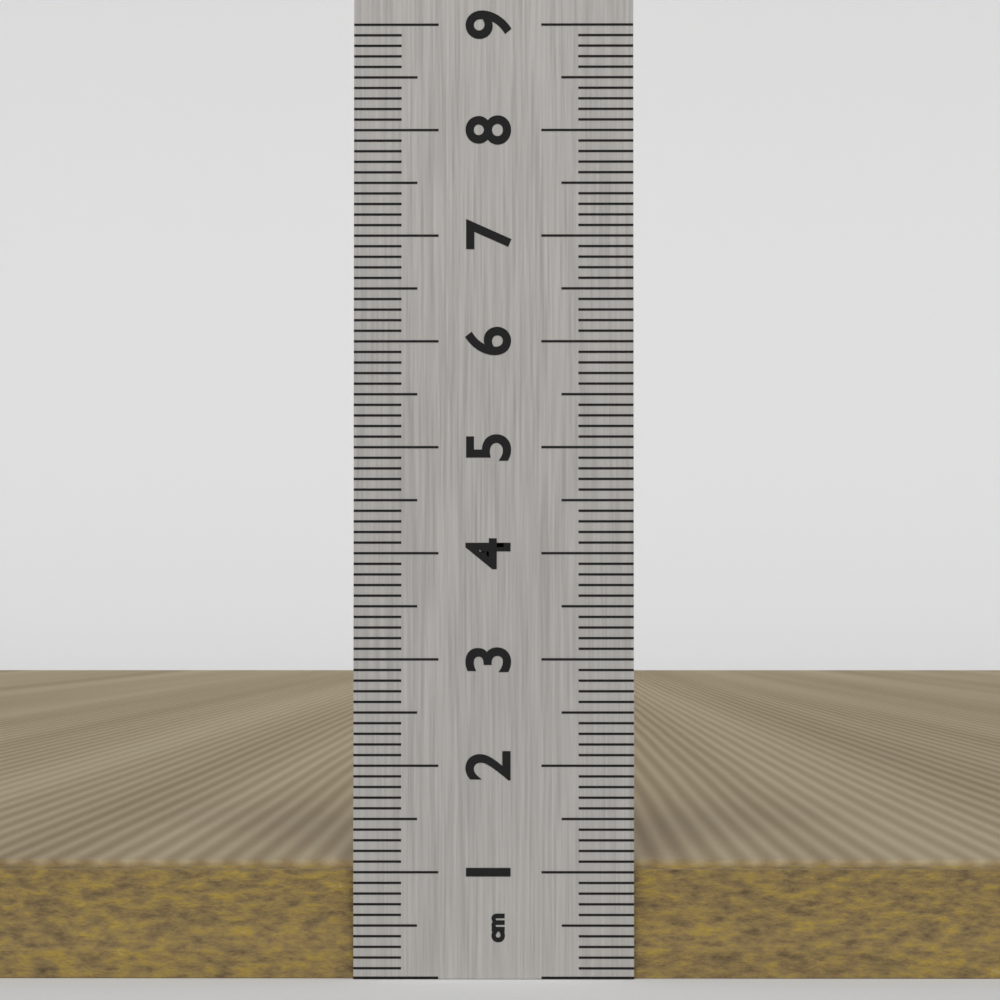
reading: 1.1 cm
